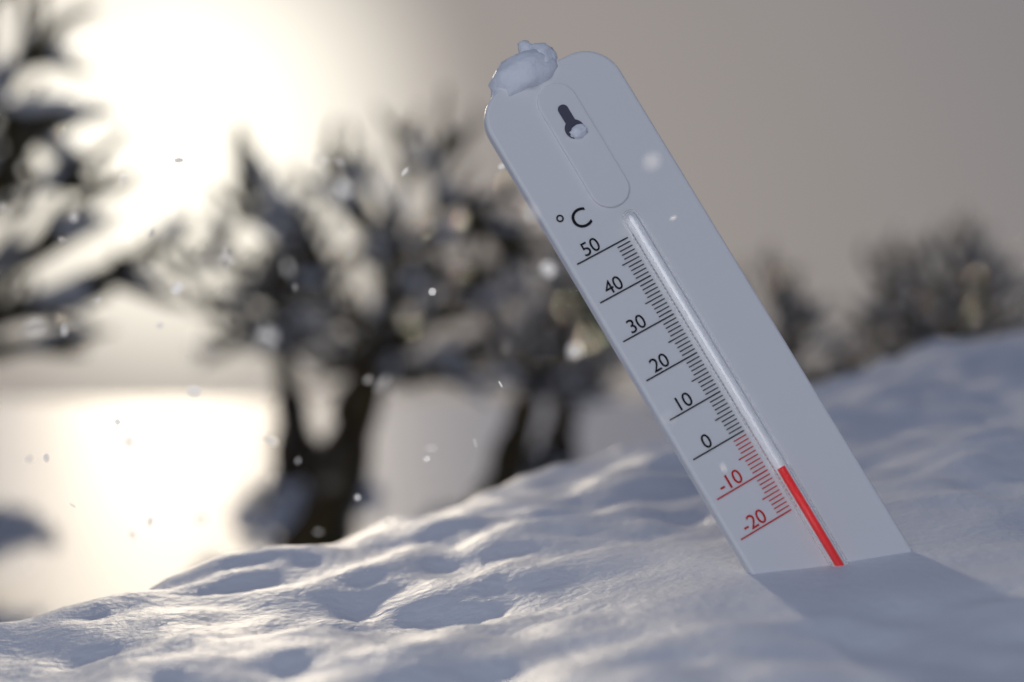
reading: -11 °C
